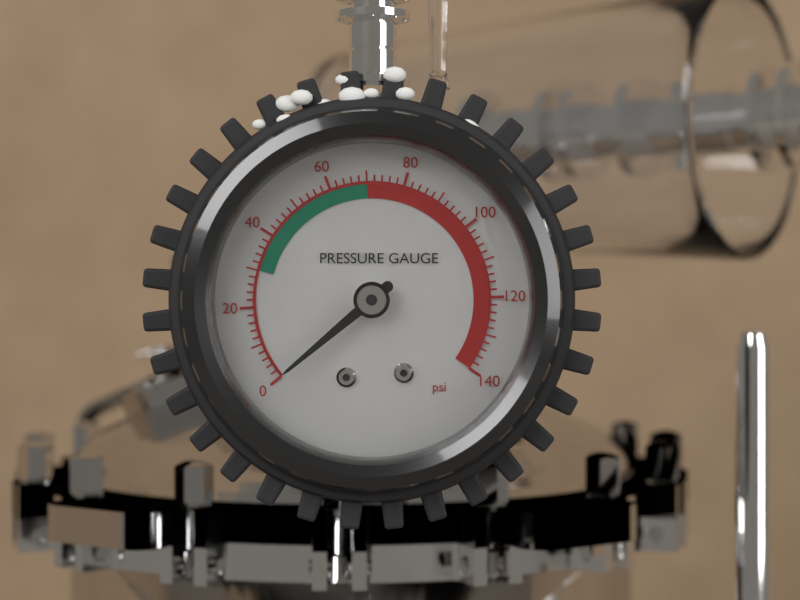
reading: 0 psi
